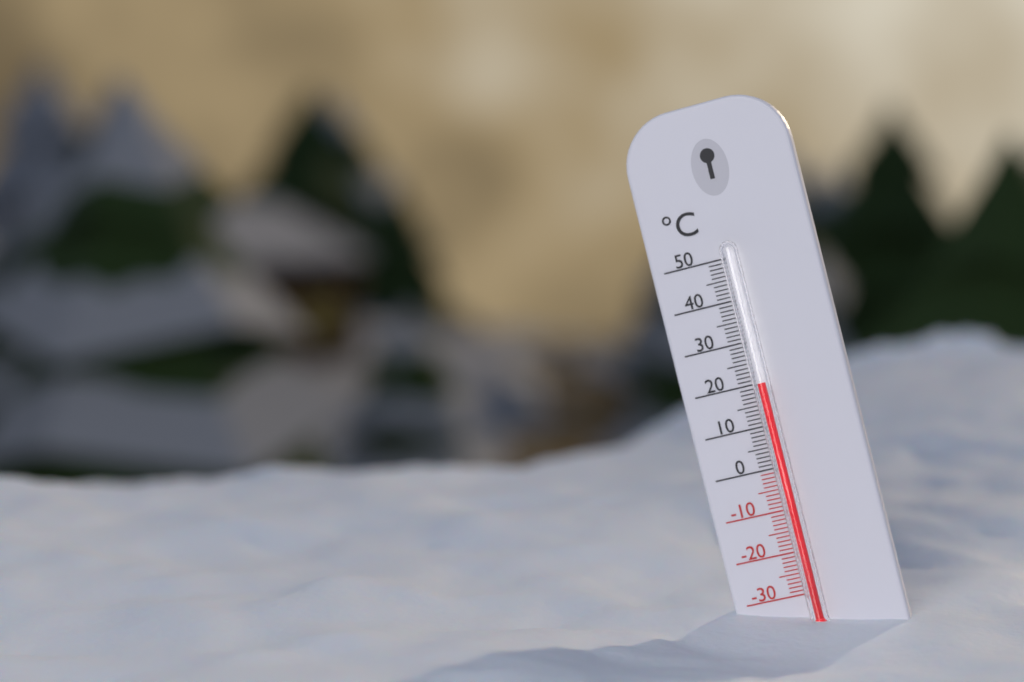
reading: 20 °C
